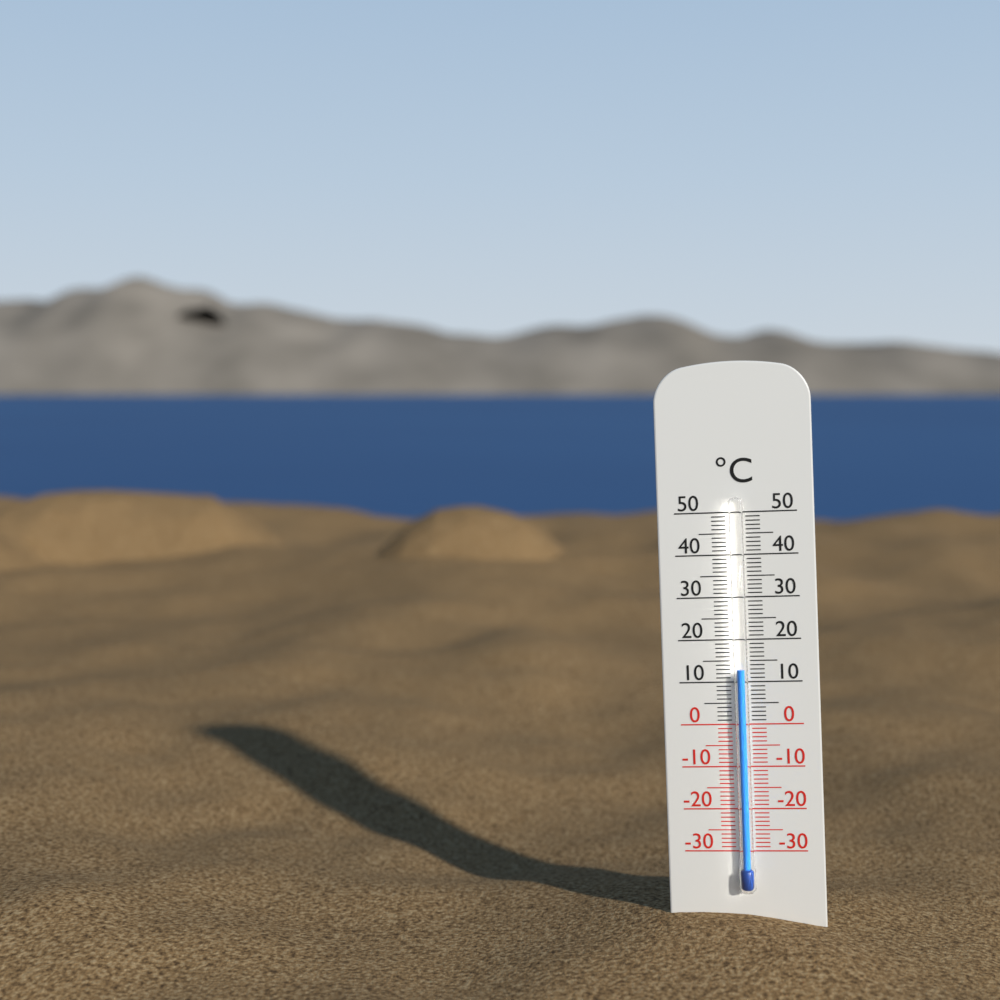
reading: 13 °C
